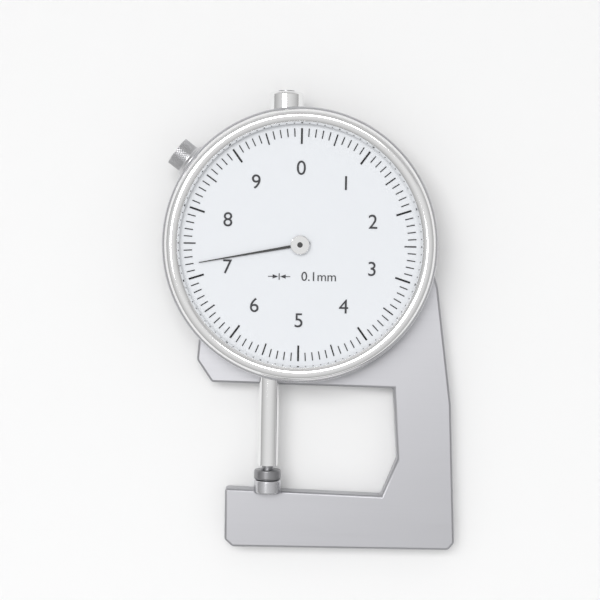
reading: 7.2 mm
